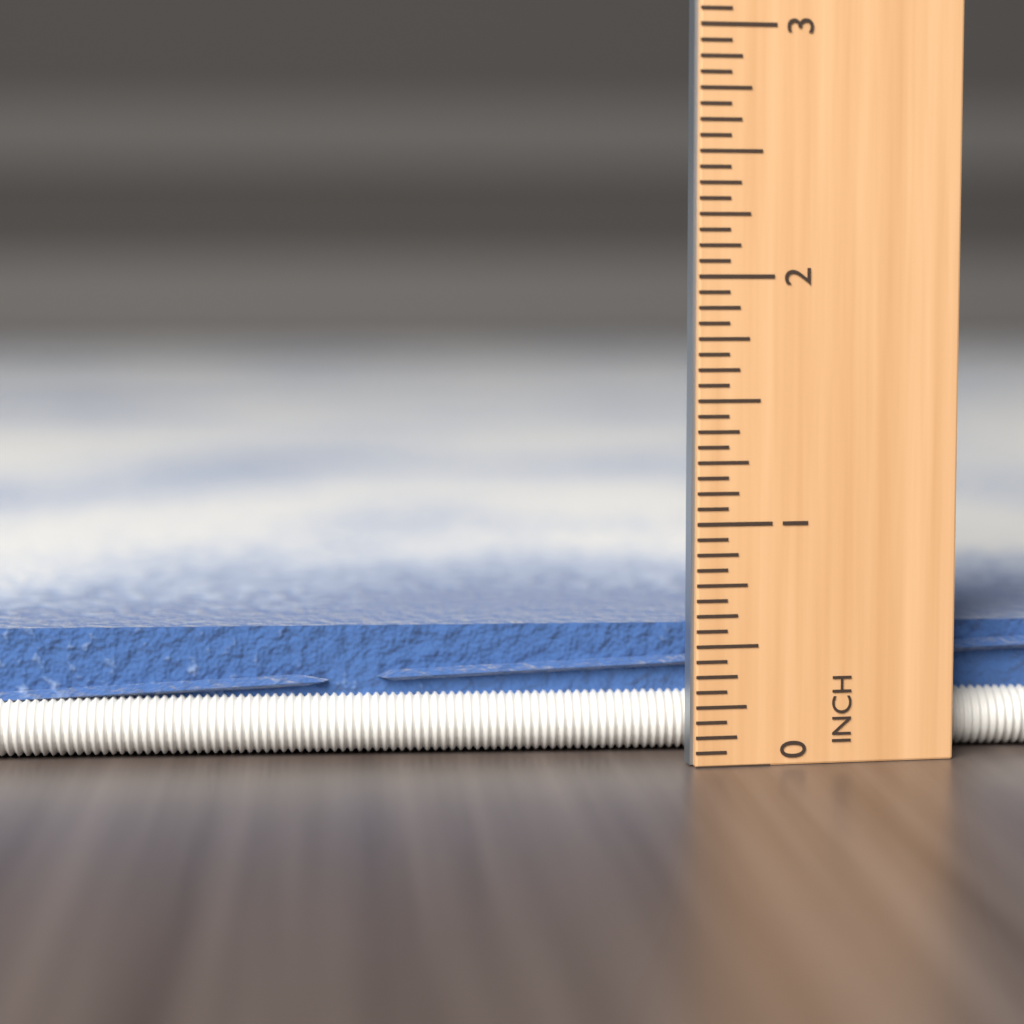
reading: 0.5625 in
